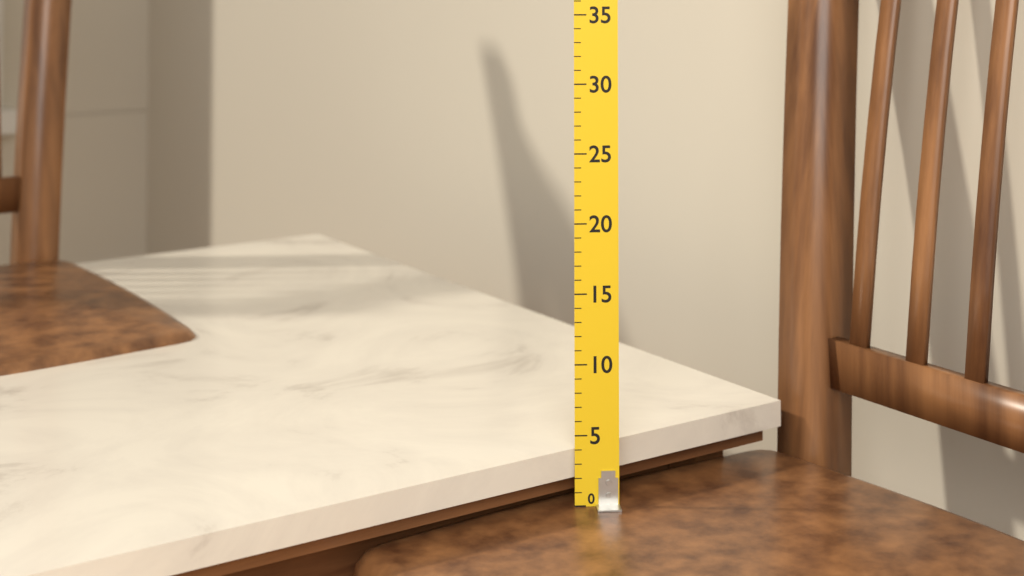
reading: 4 (no unit)
